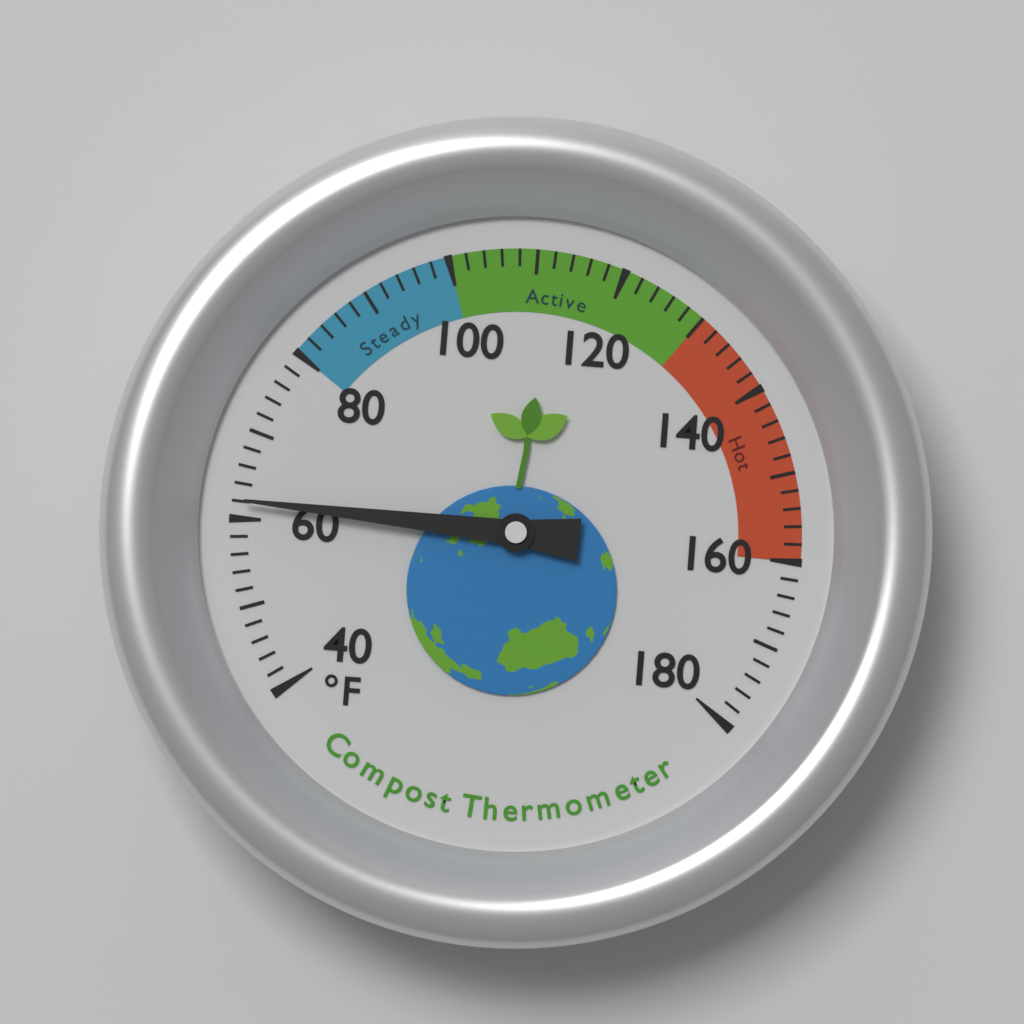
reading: 62 °F
